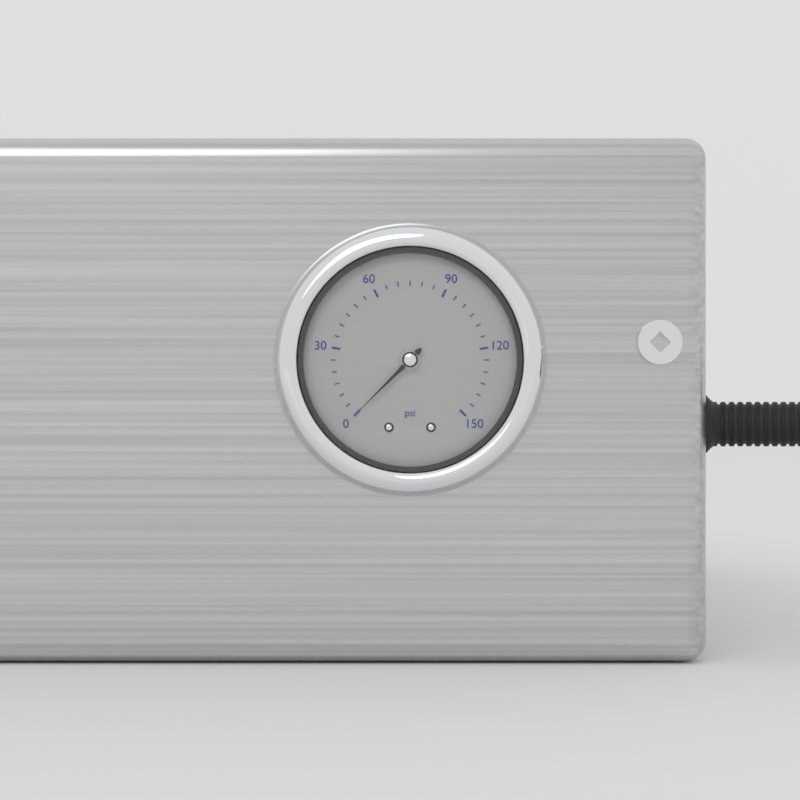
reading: 0 psi
